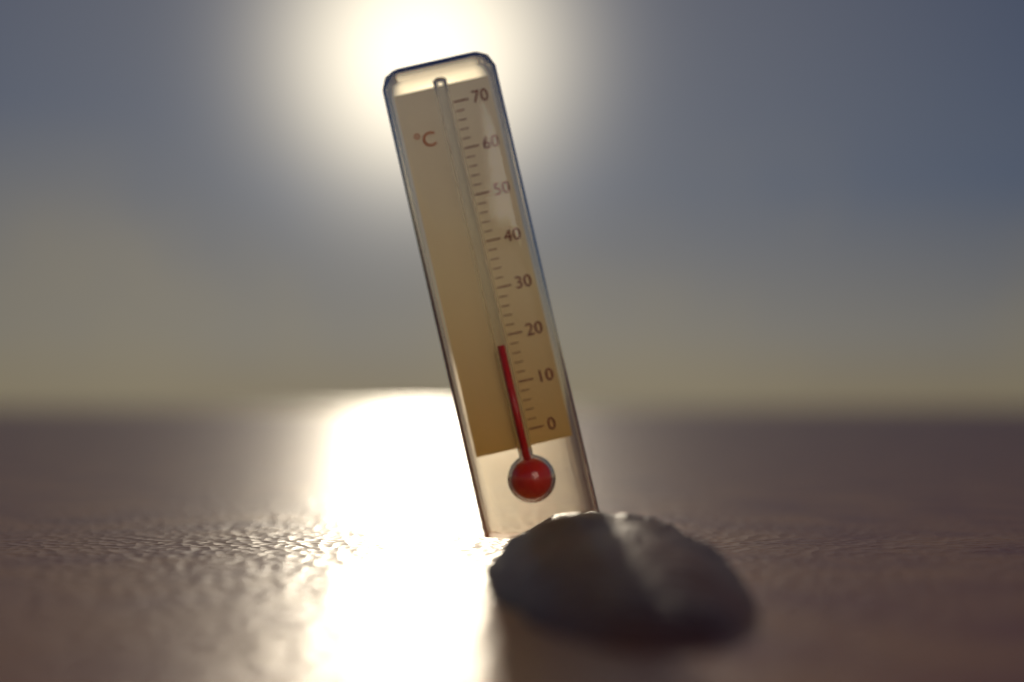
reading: 18 °C
